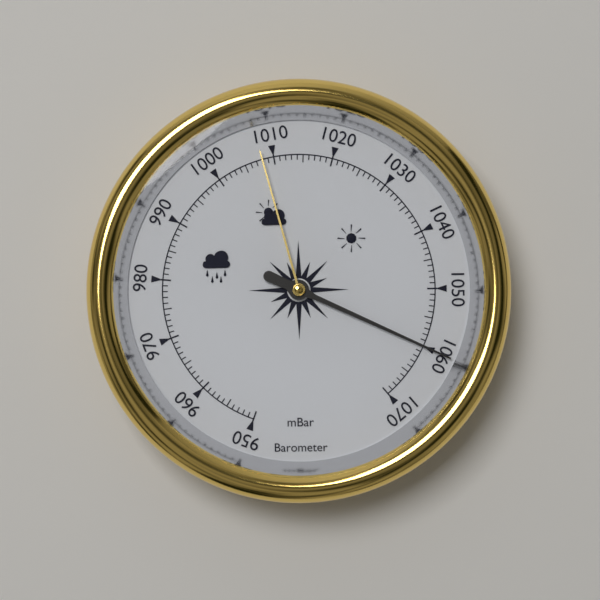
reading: 1060 mbar
